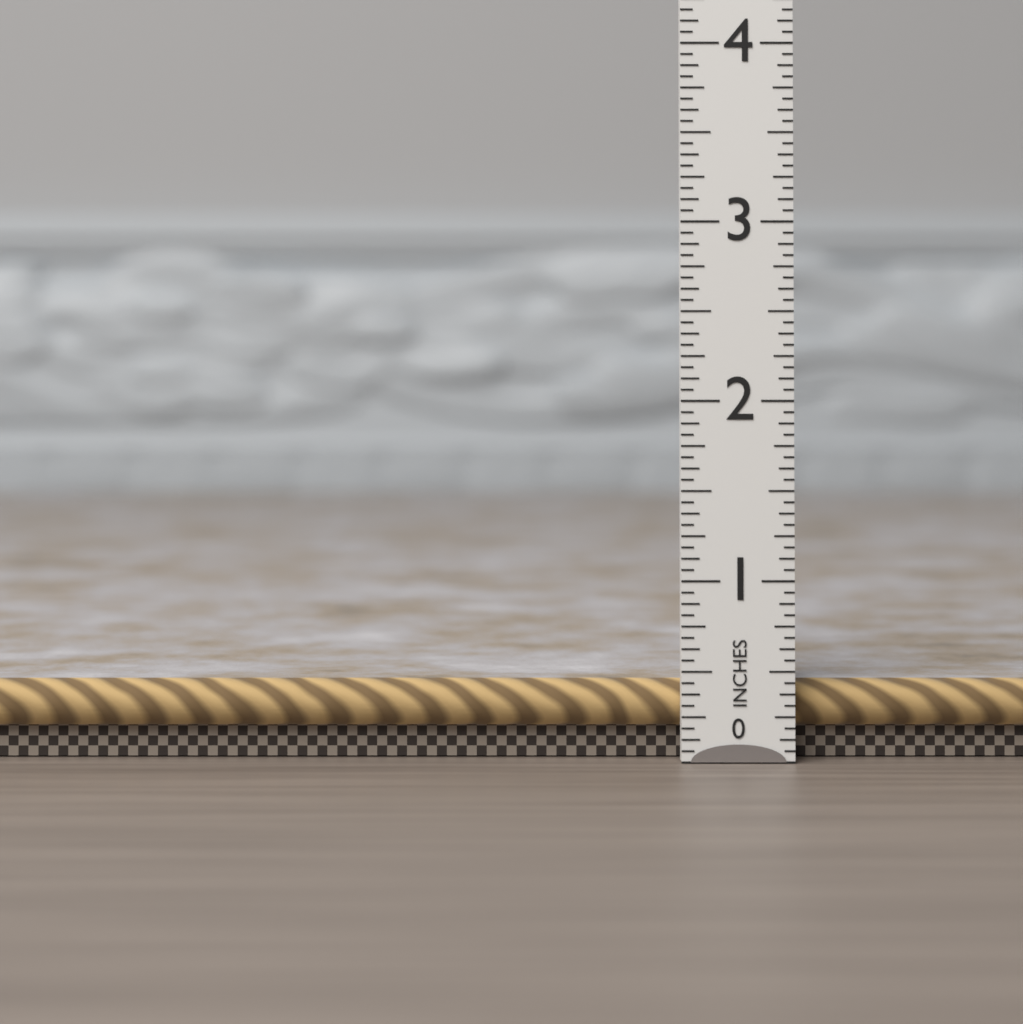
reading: 0.4375 in
